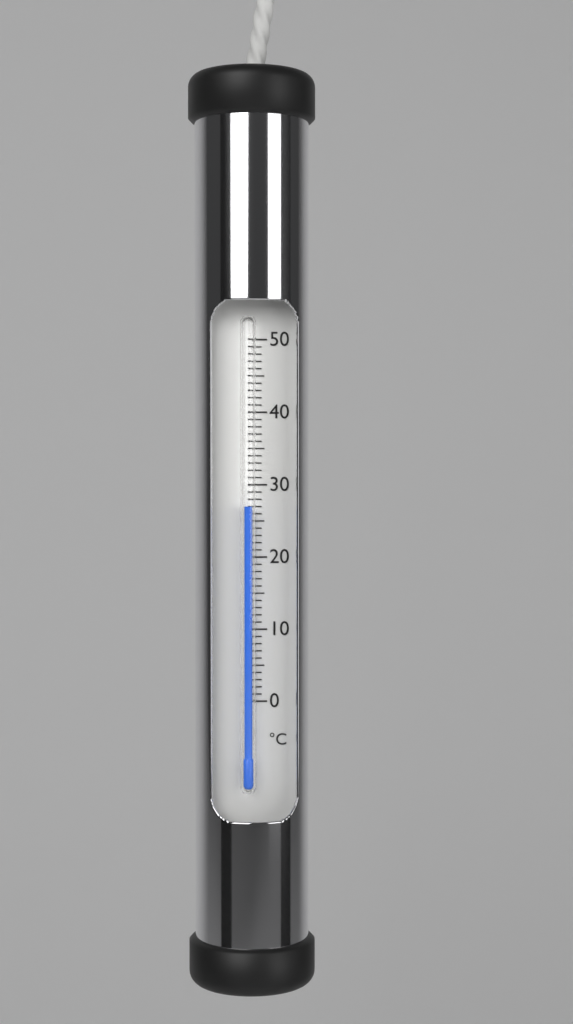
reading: 27 °C
